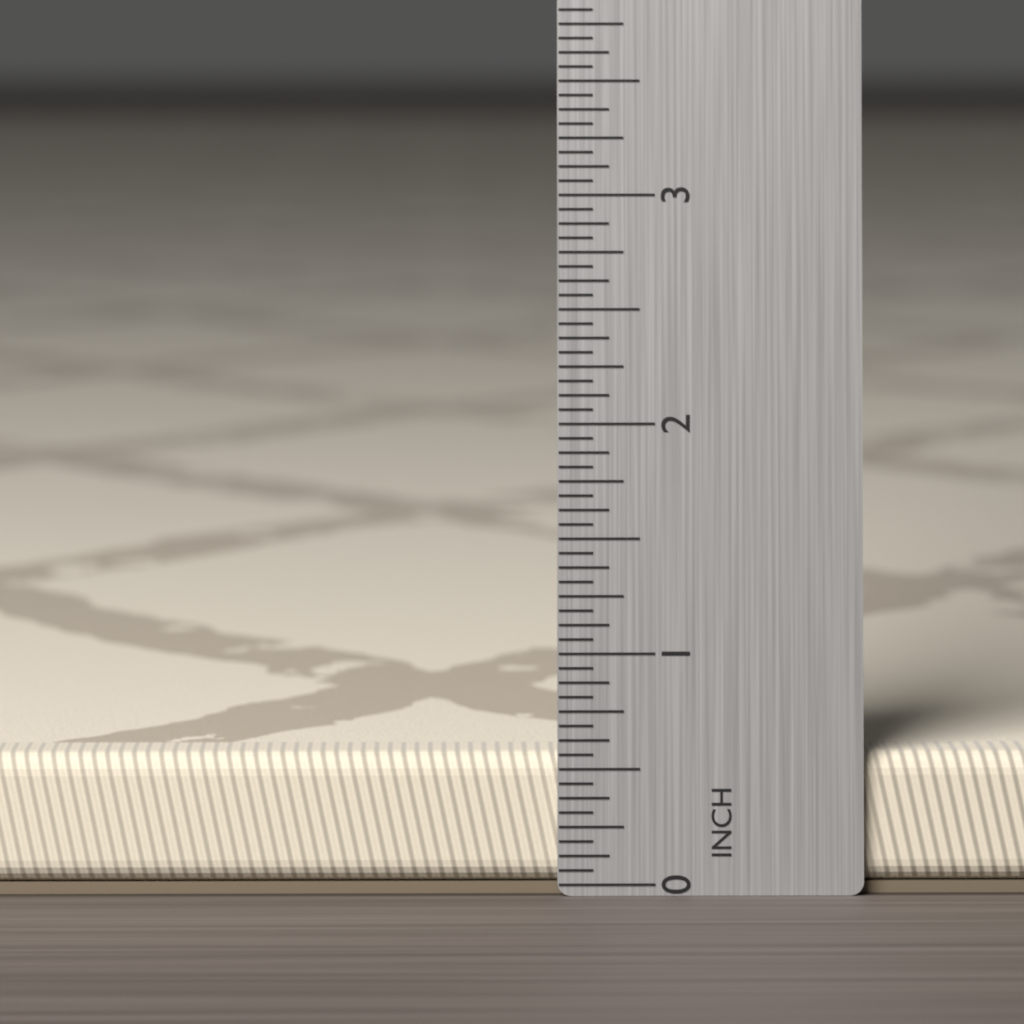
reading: 0.5625 in
